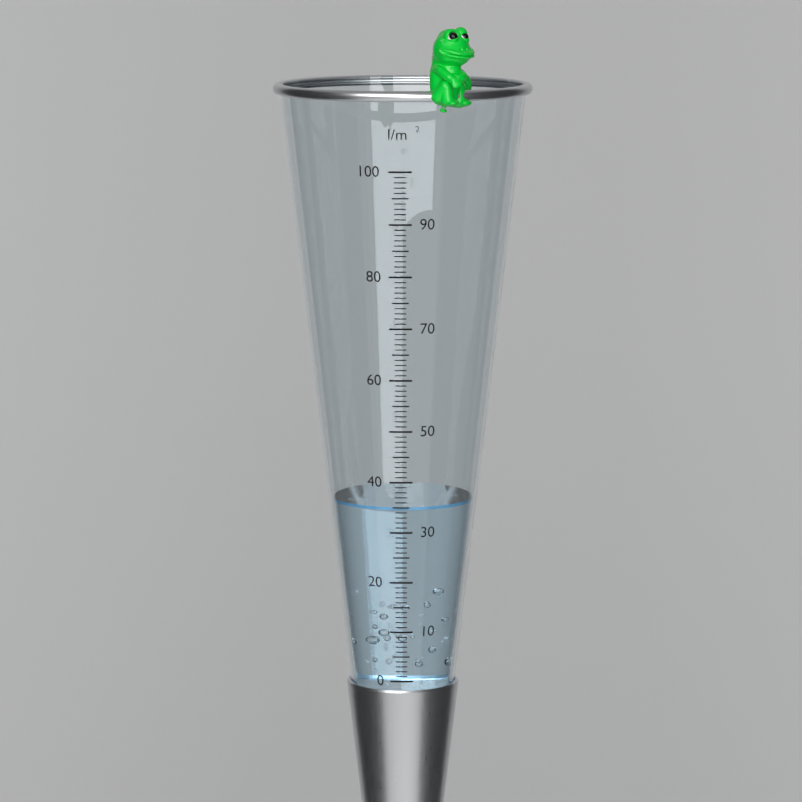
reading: 35 l/m²
